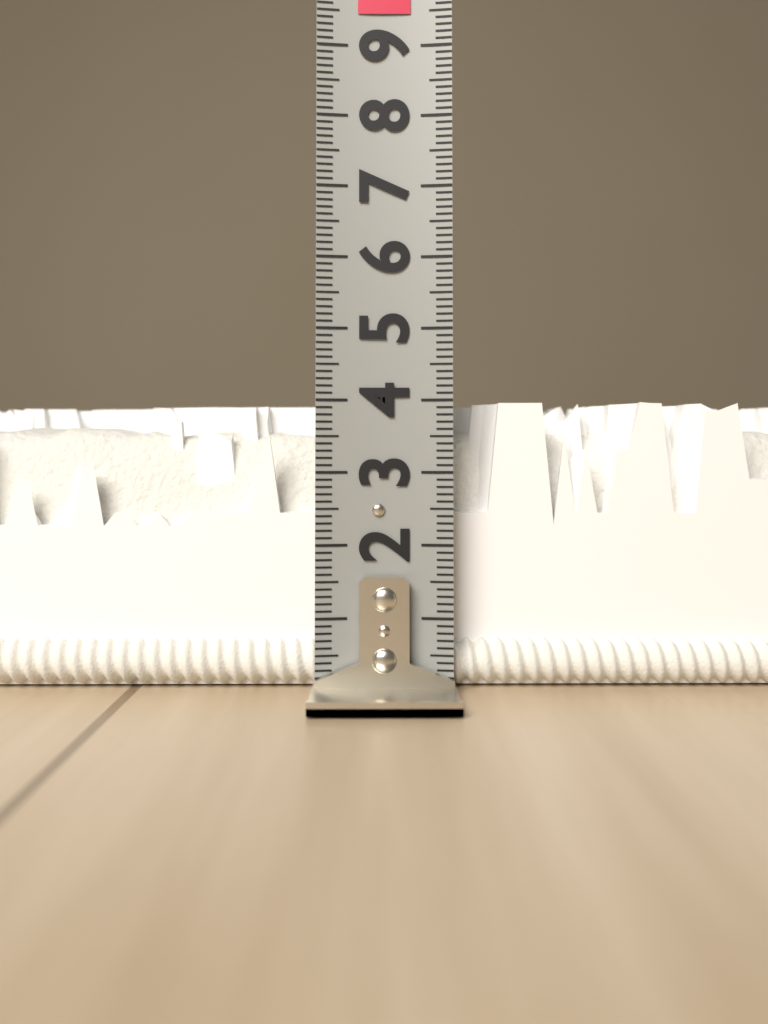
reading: 4.0 (no unit)
